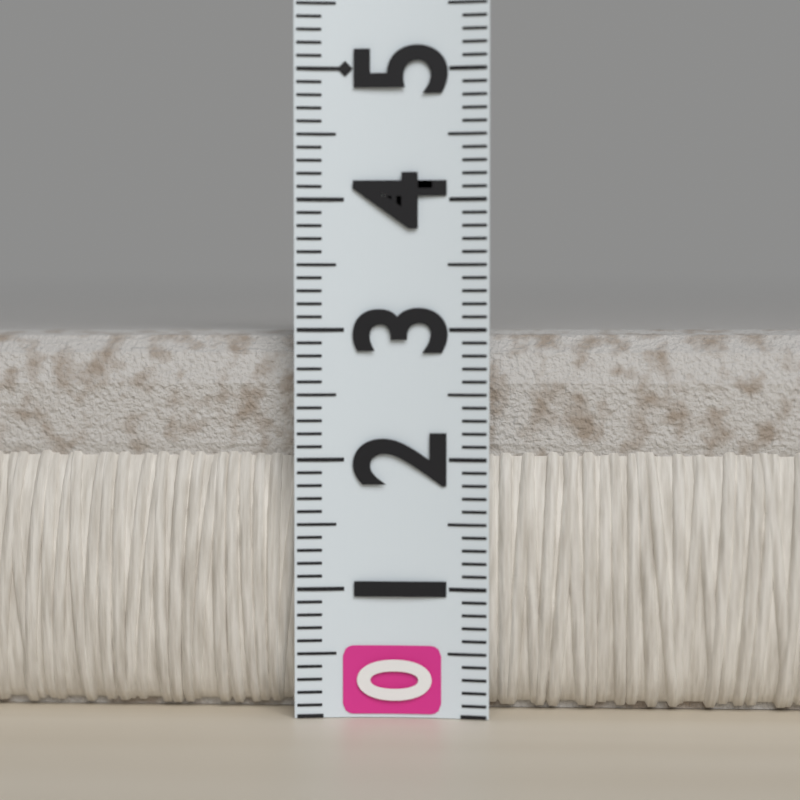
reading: 3.0 (no unit)
